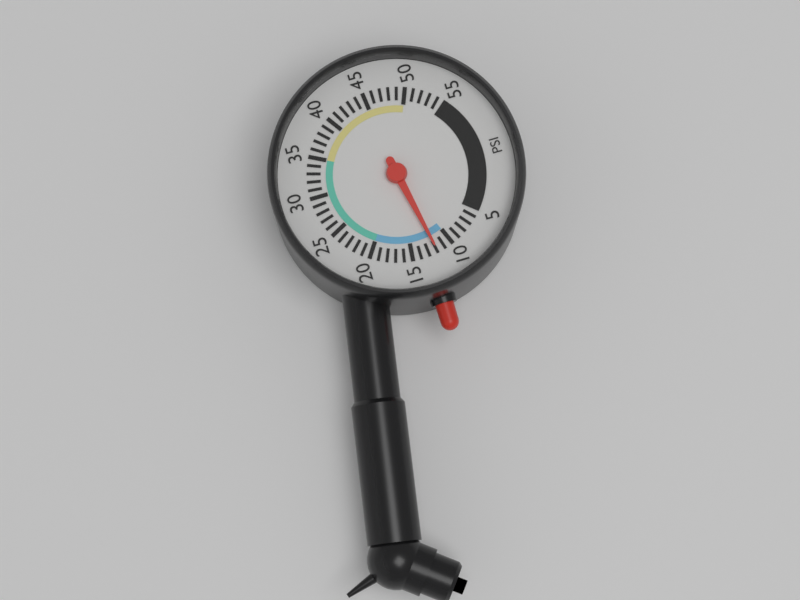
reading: 12 psi
